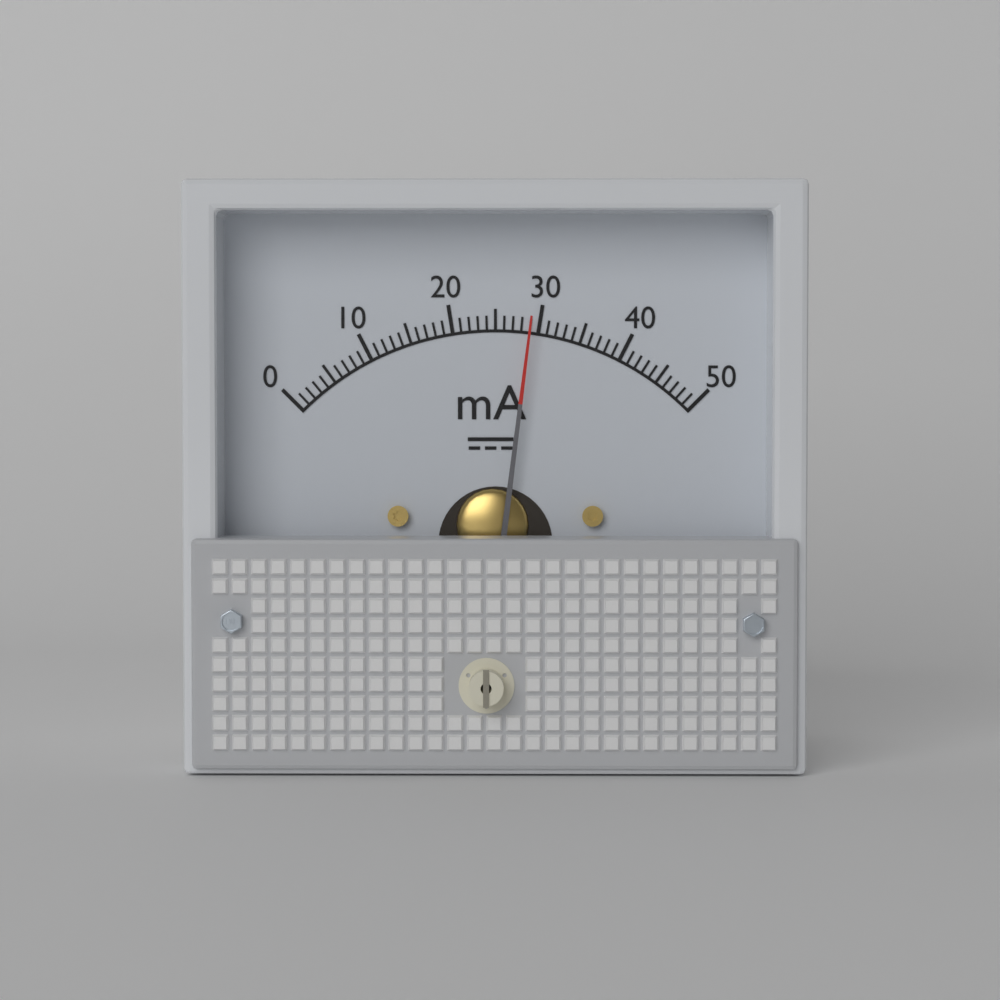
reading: 29 mA
